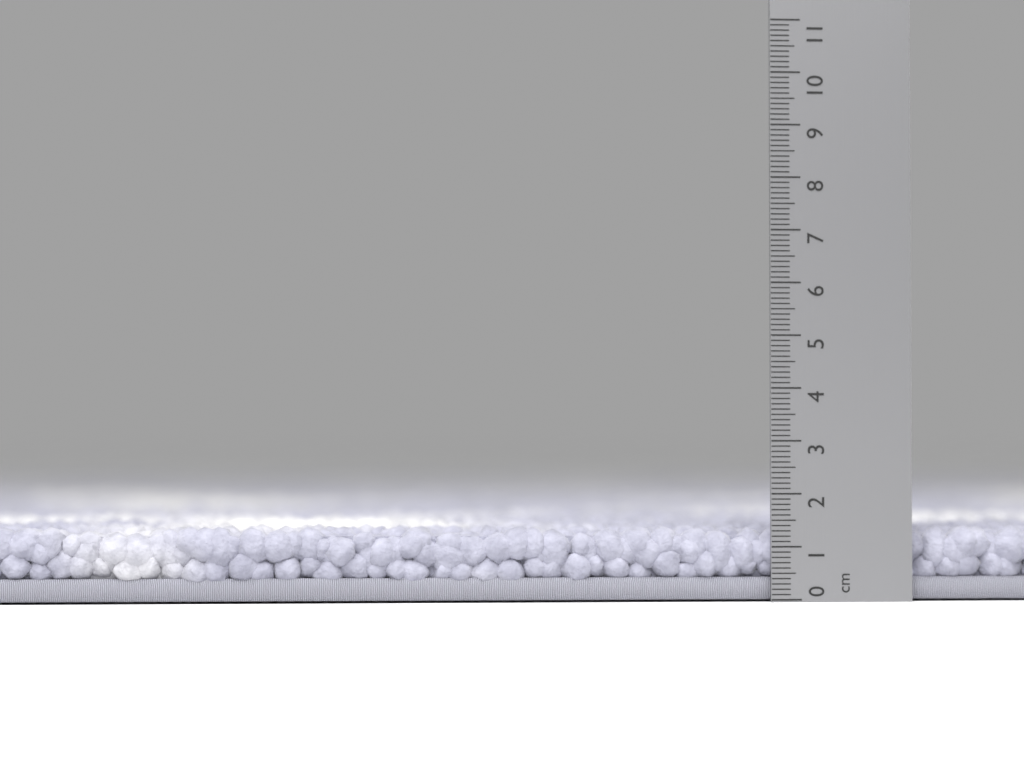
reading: 1.4 cm
